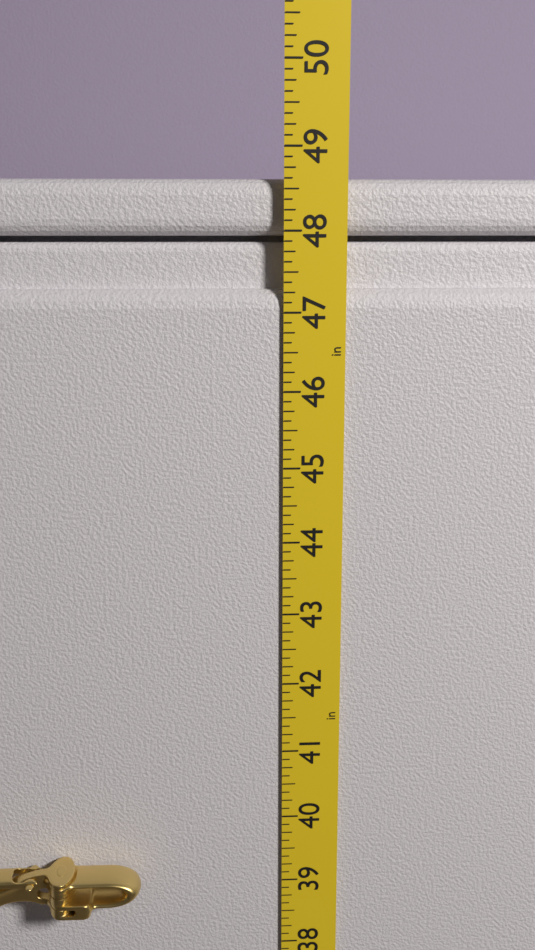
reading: 48.625 in
